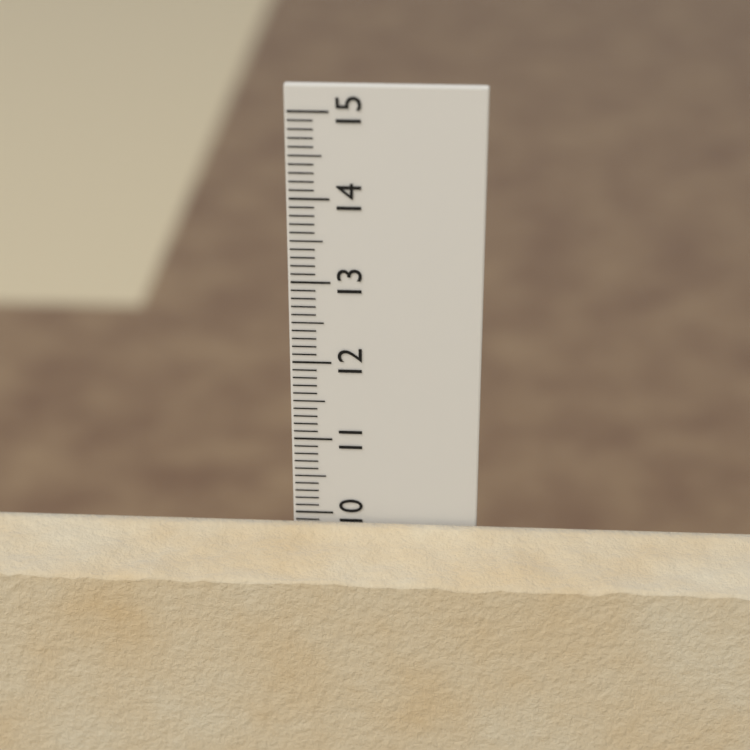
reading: 9.9 cm
